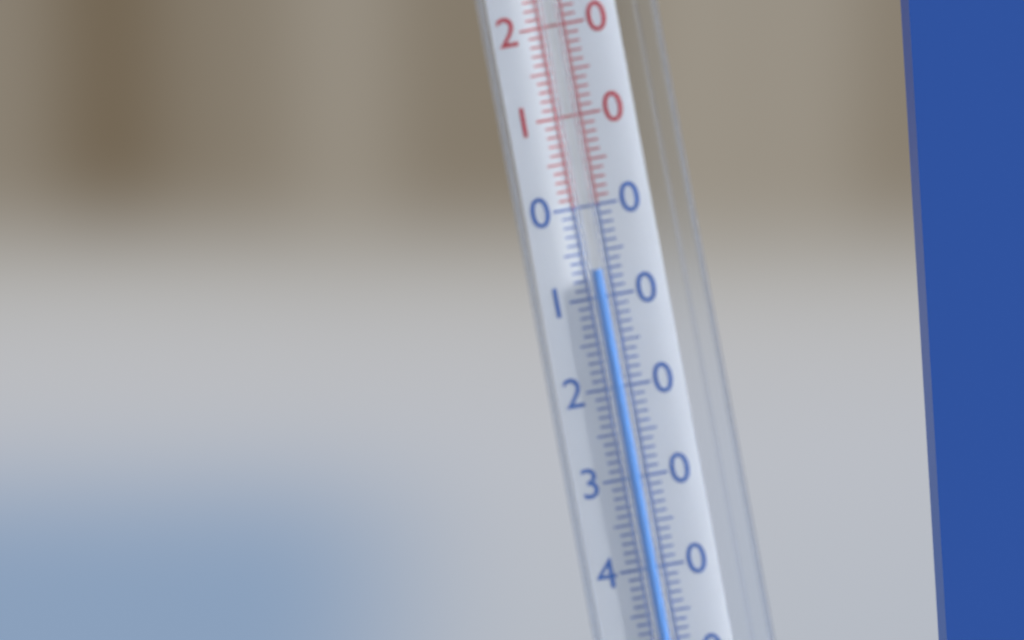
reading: -7 °C
